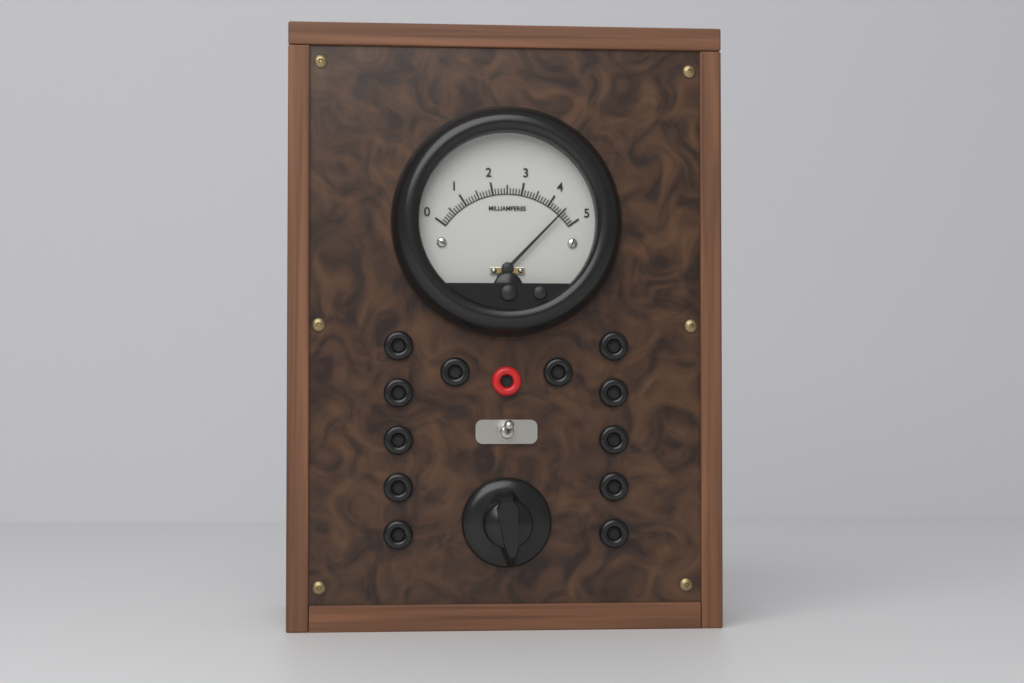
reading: 4.5 mA
